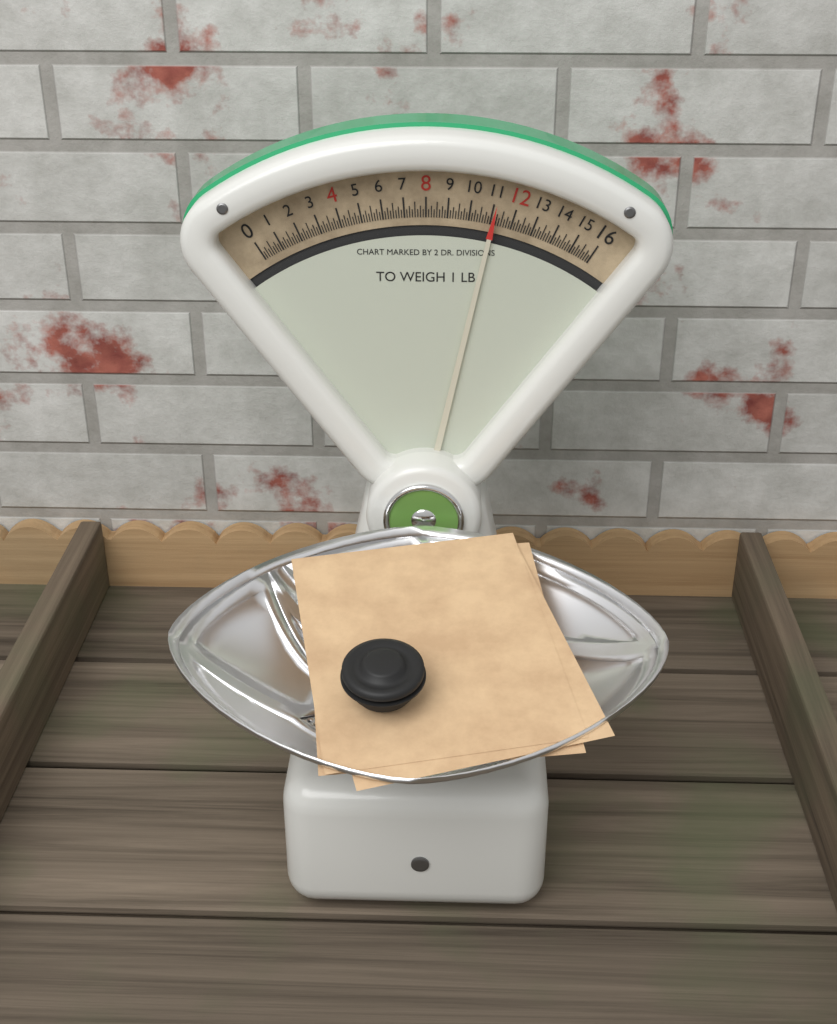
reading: 11.125 oz
